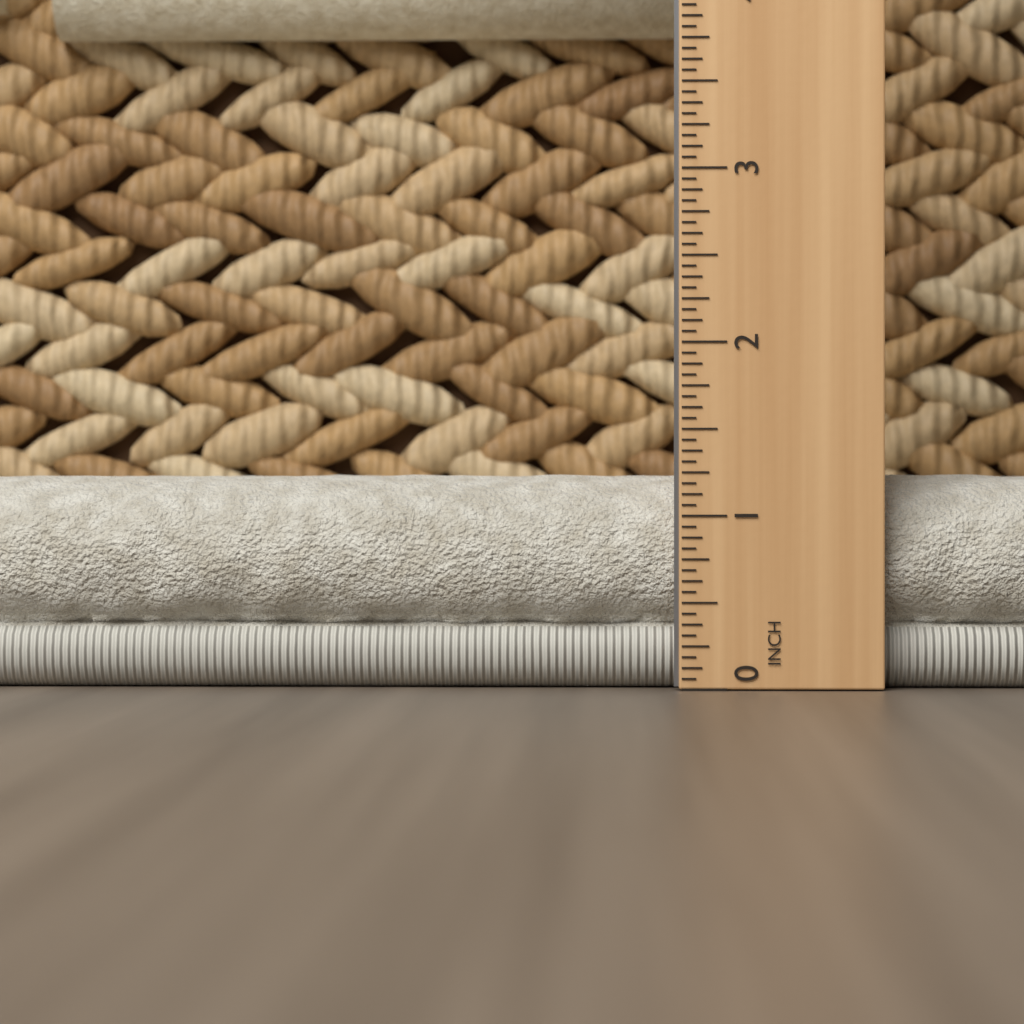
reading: 1.2500 in
